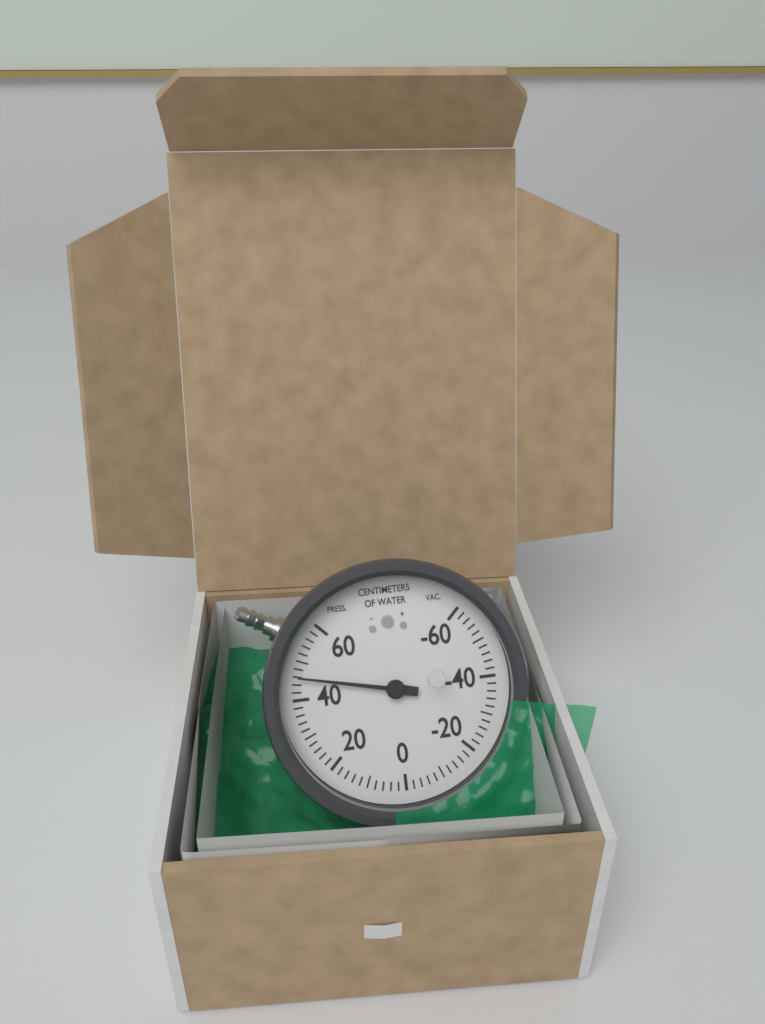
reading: 46 cmH2O
